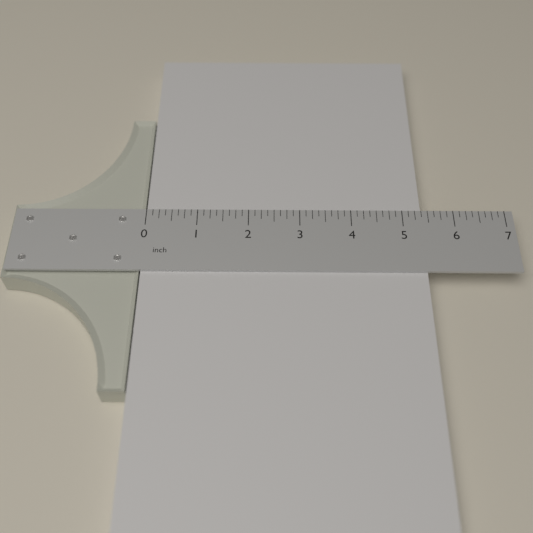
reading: 5.375 inch
